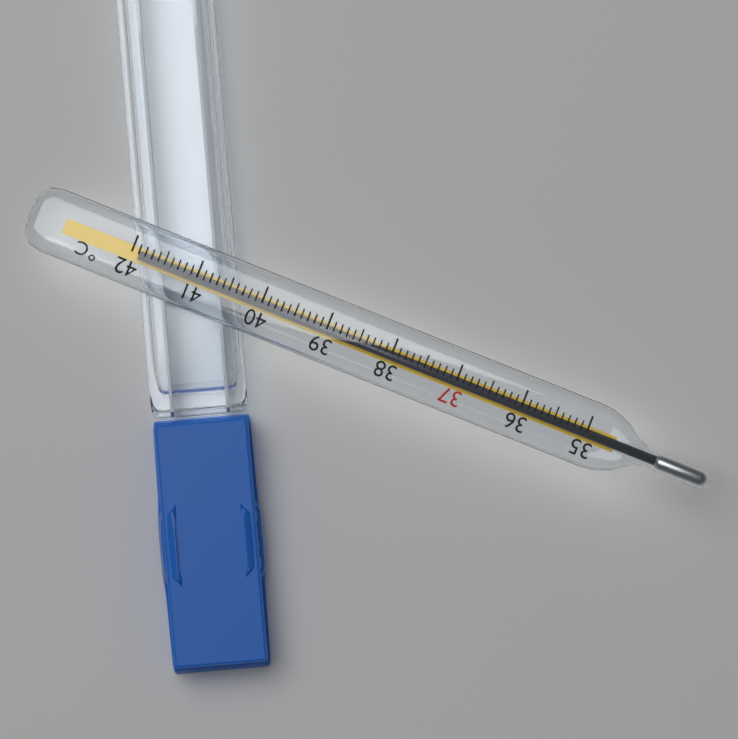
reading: 41.9 °C
